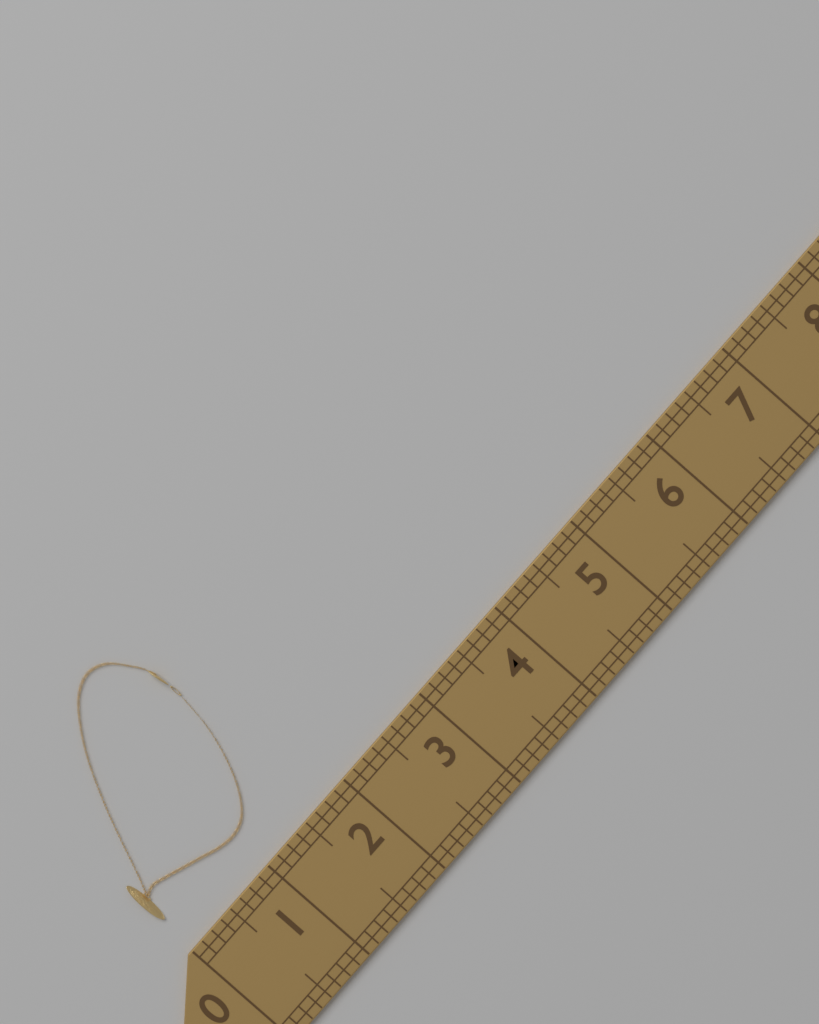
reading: 1.625 (no unit)
